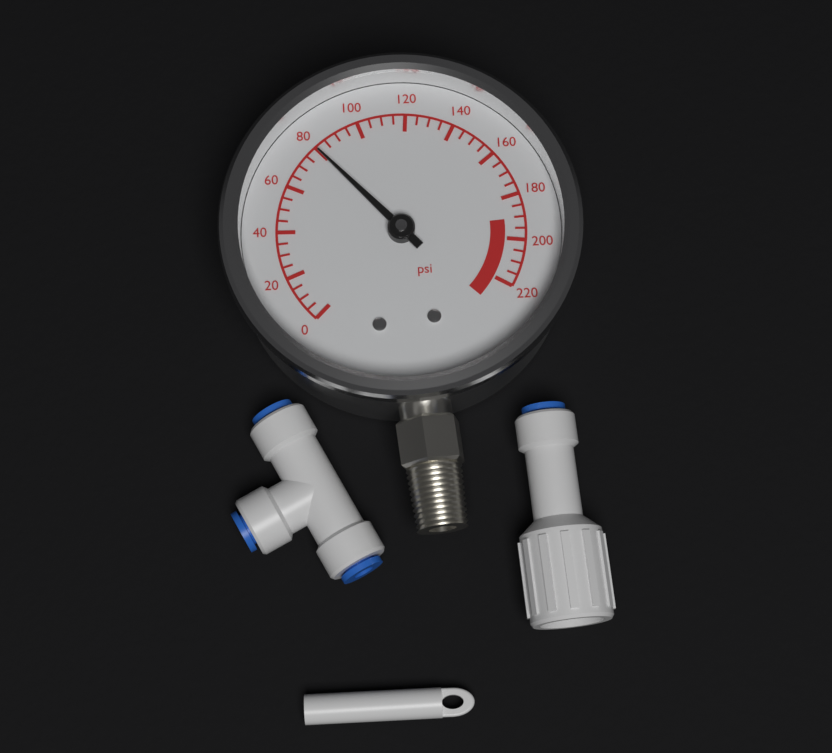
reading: 80 psi
